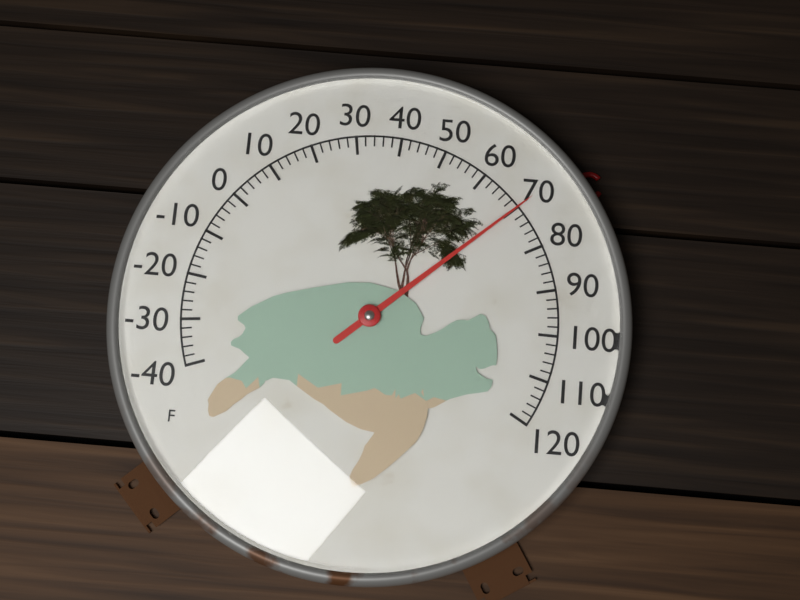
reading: 70 °F
